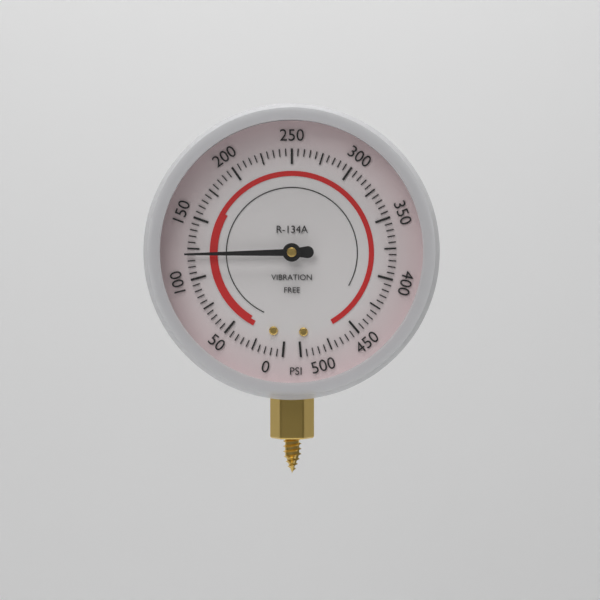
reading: 120 psi
